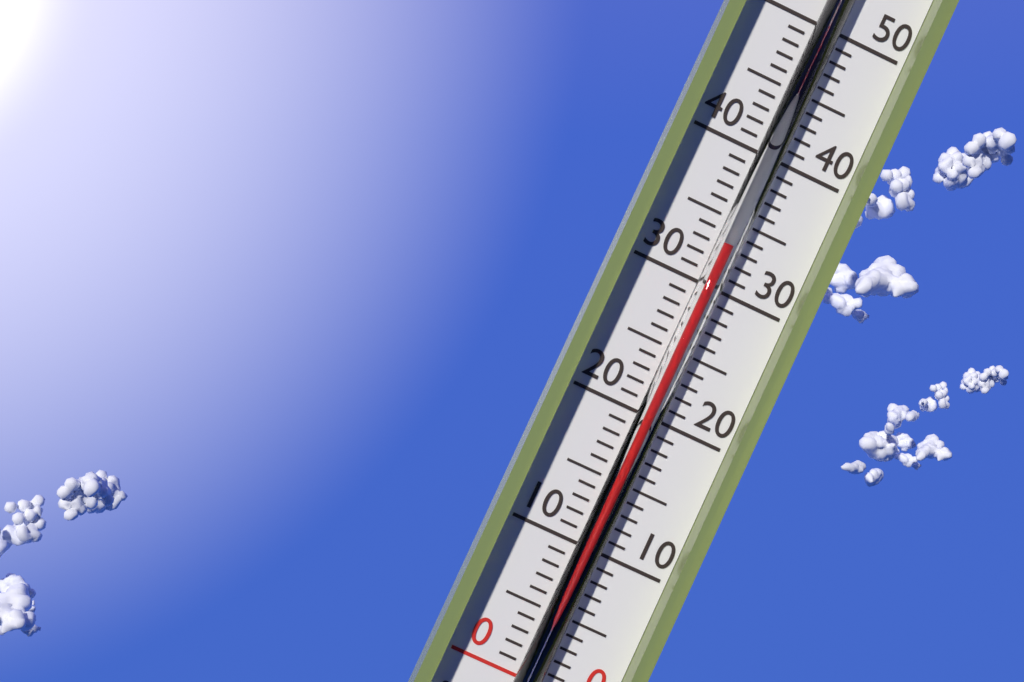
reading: 33 °C
